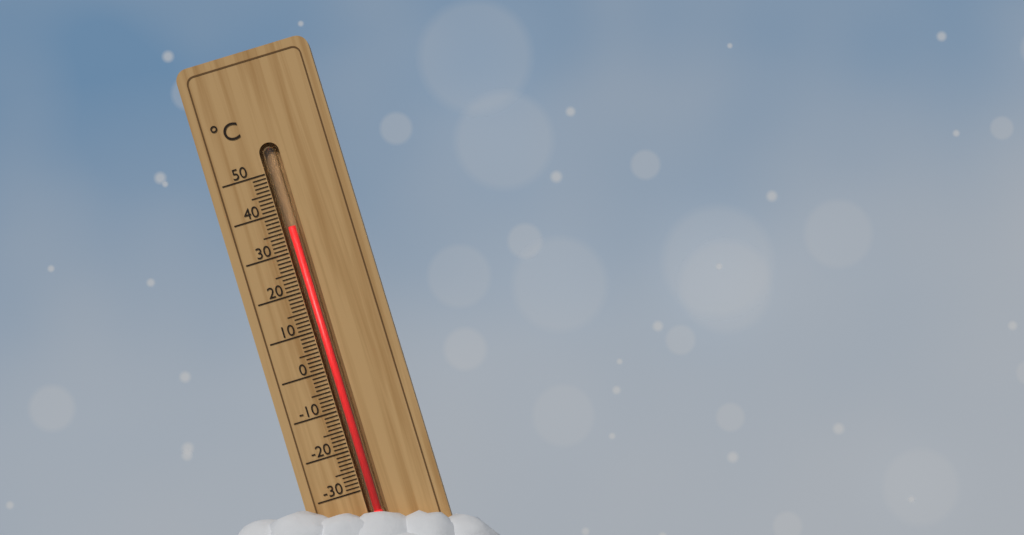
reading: 36 °C
